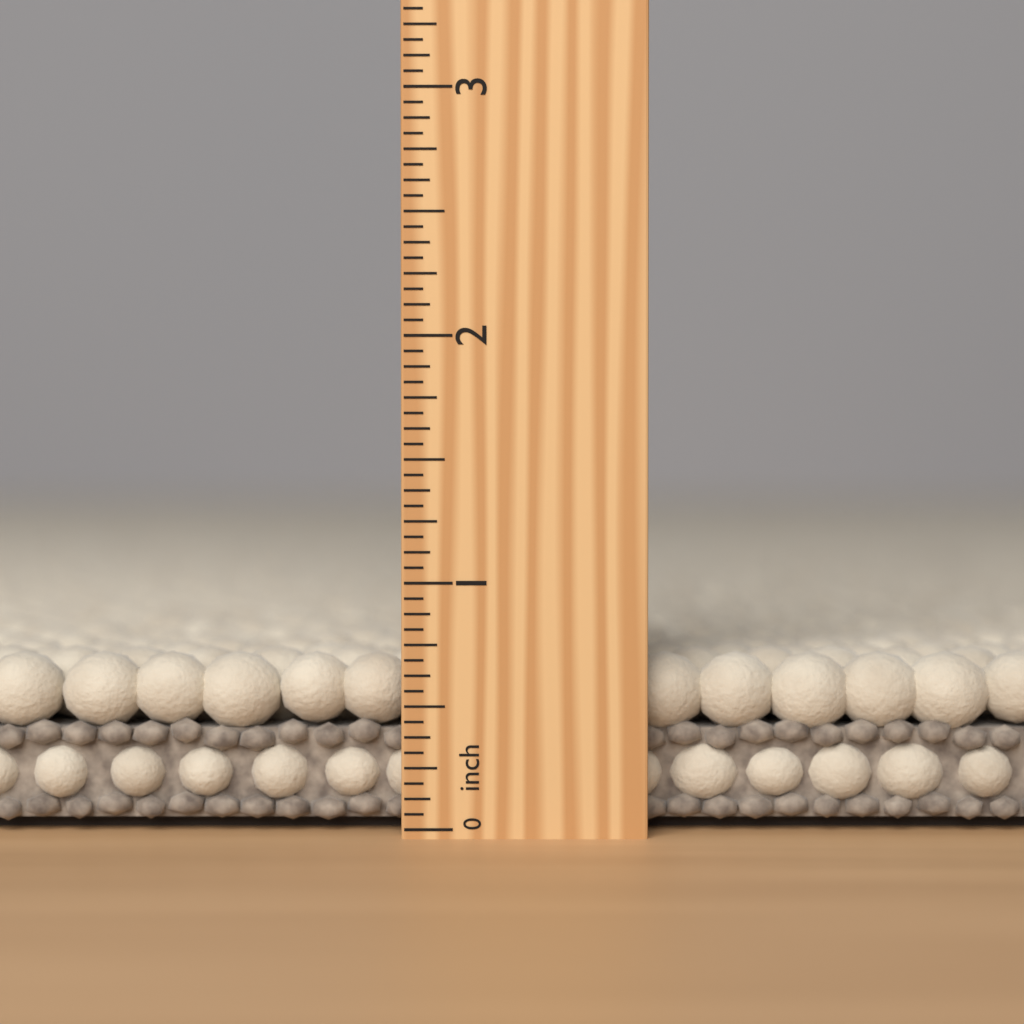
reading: 0.7000 inch
